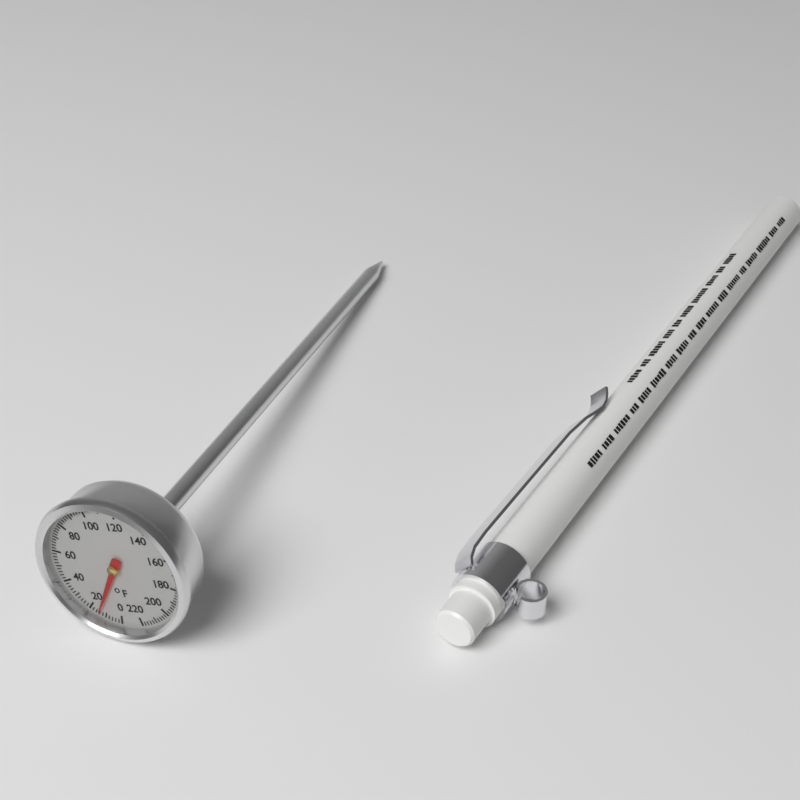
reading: 14 °F
